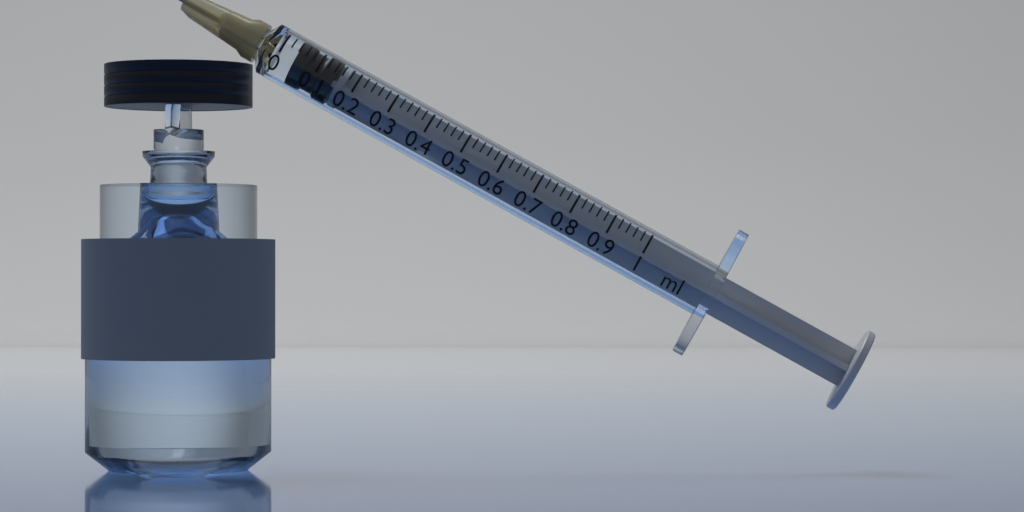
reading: 0.04 ml
